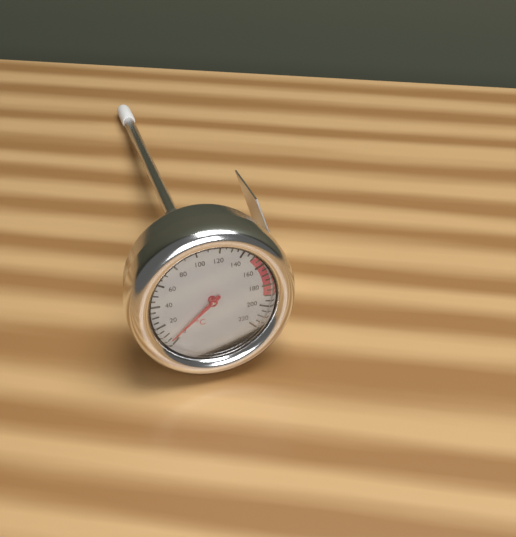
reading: 5 °C
